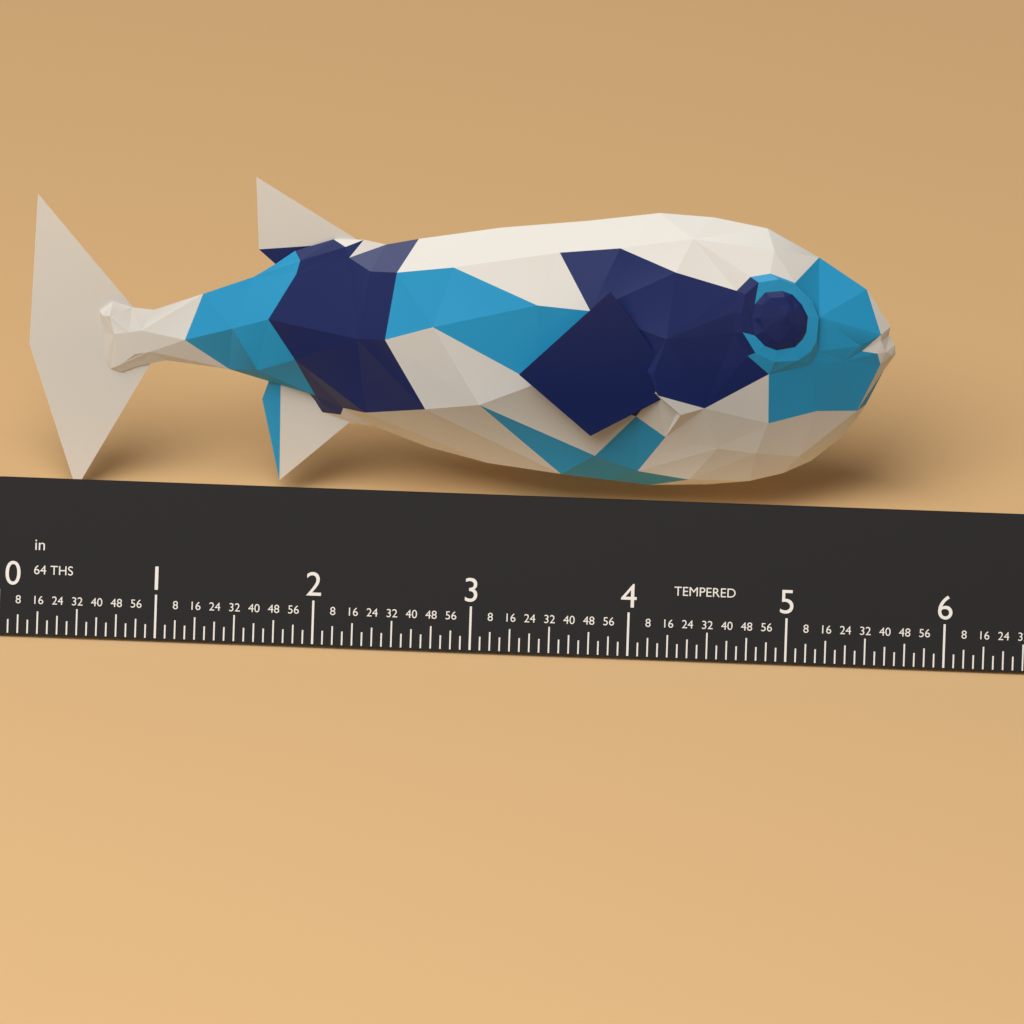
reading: 5.5625 in
